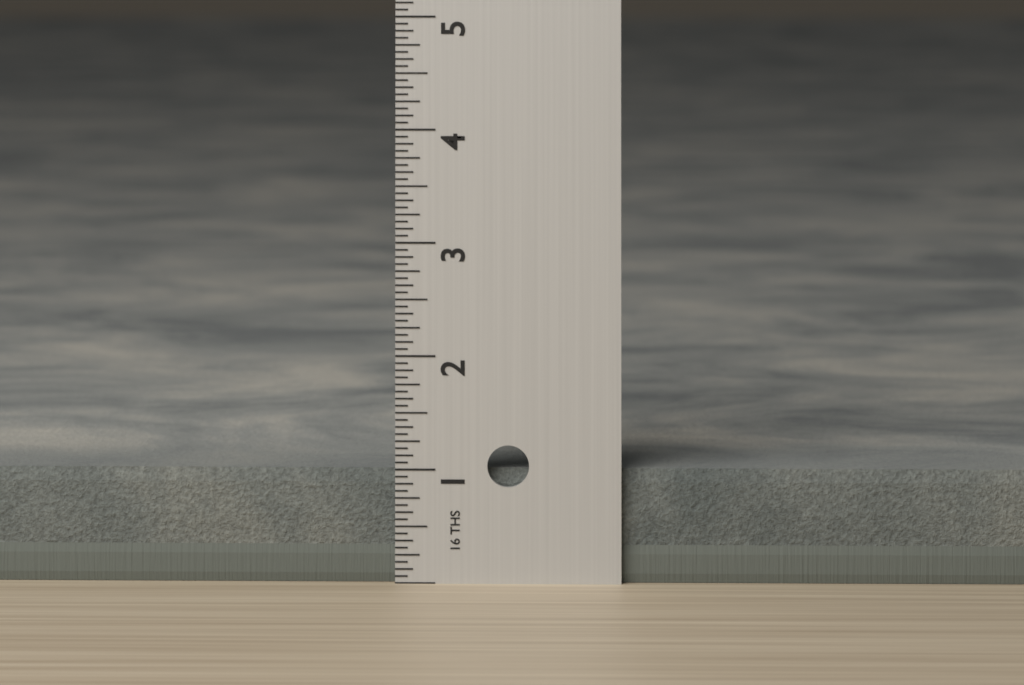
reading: 1.0000 in
